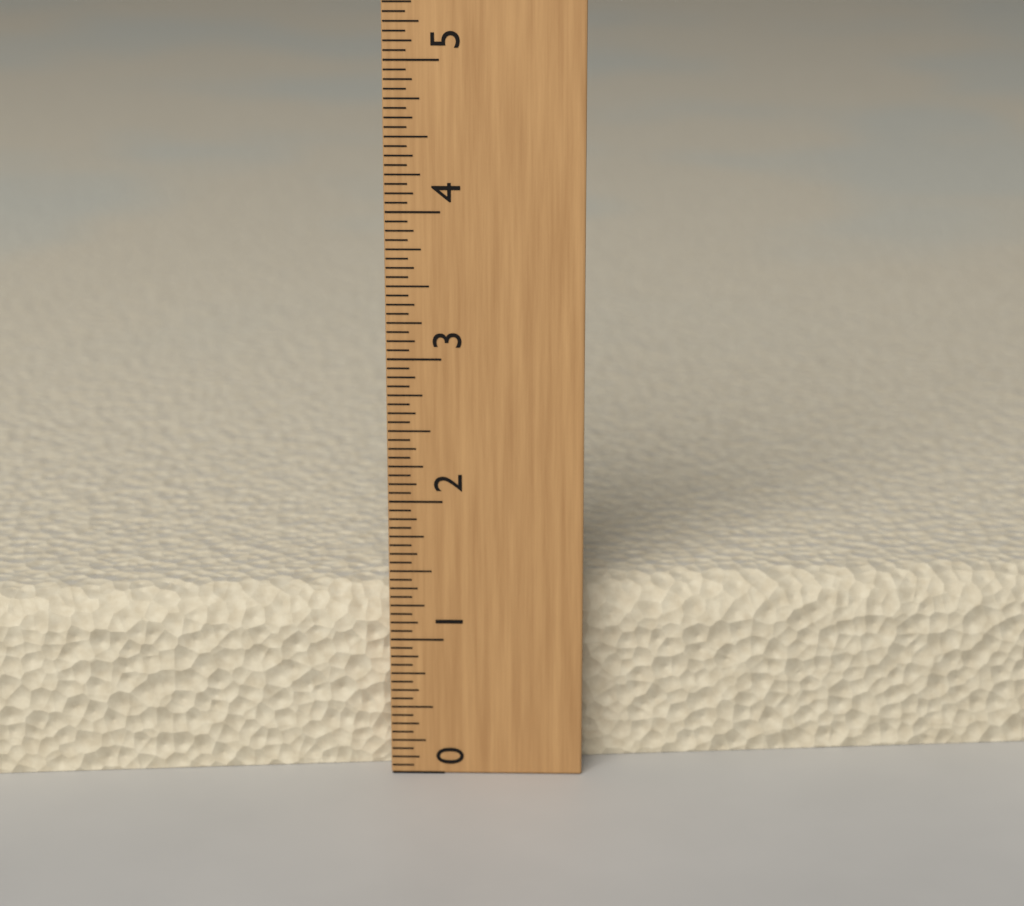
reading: 1.3125 (no unit)
